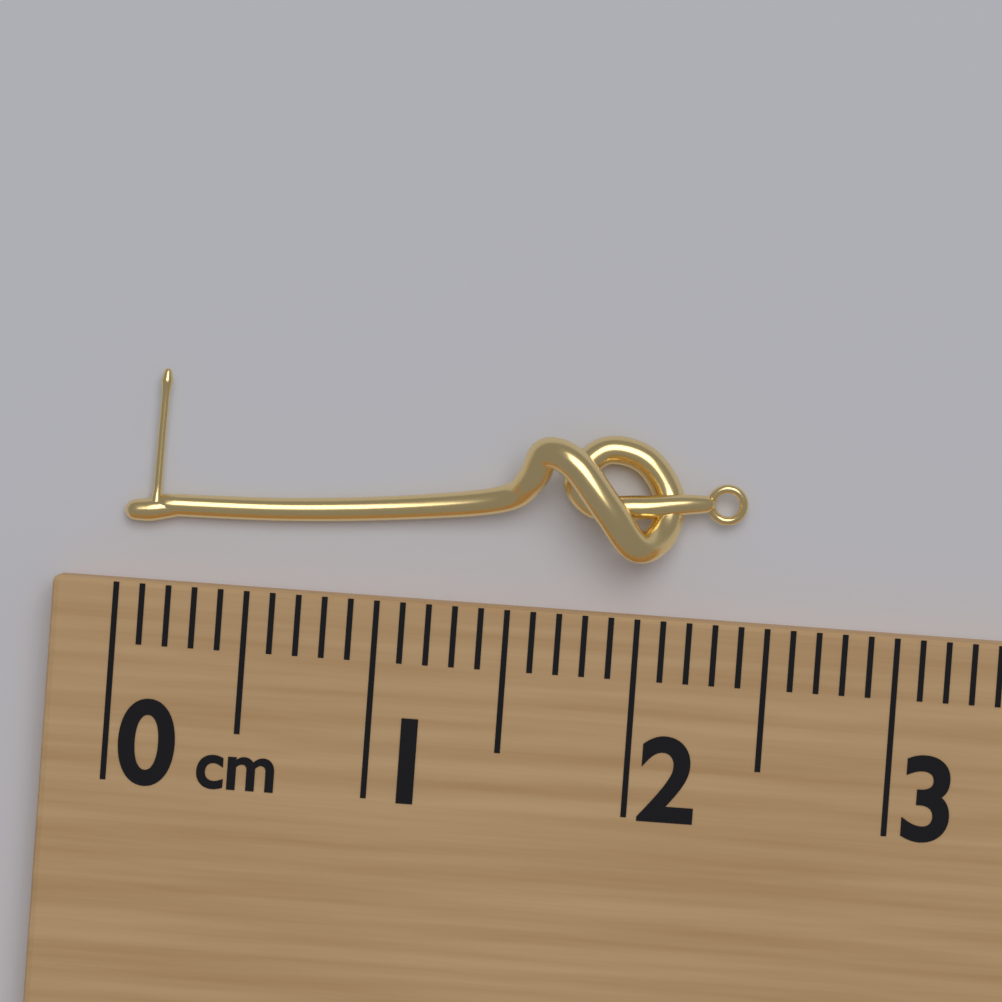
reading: 2.4 cm
